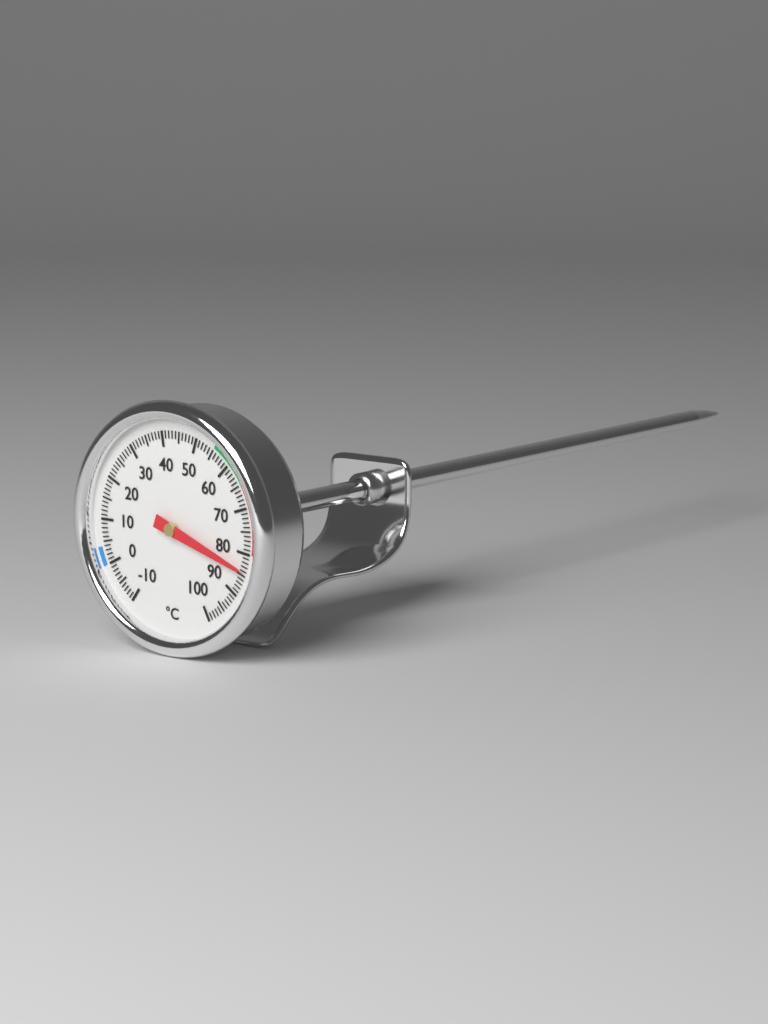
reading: 84 °C
